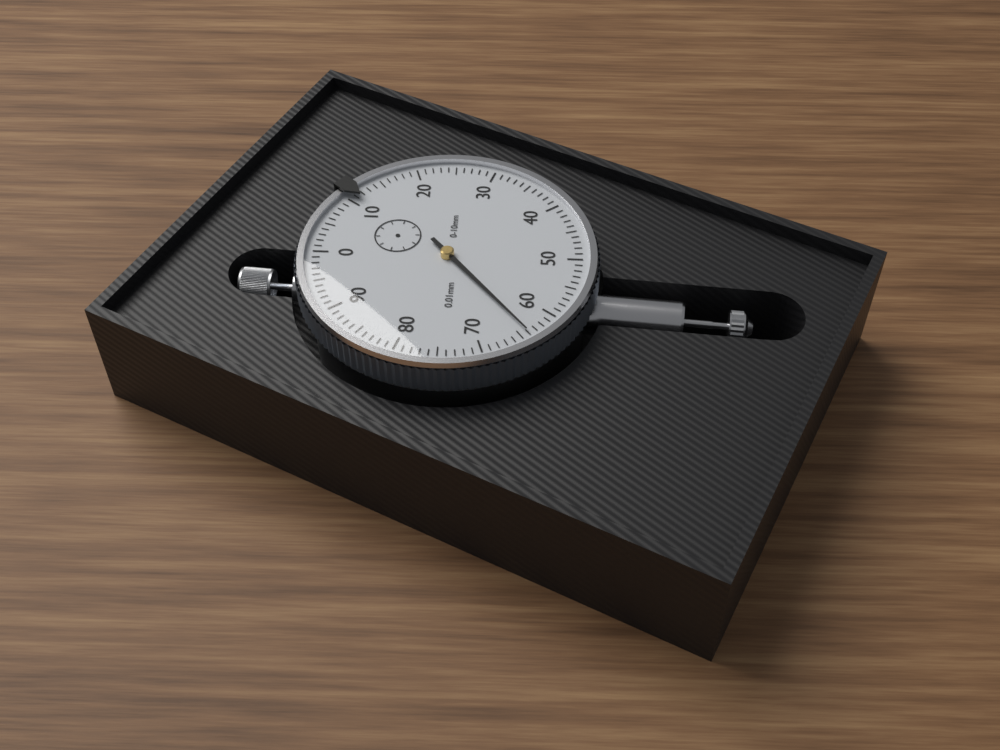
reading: 0.64 mm
